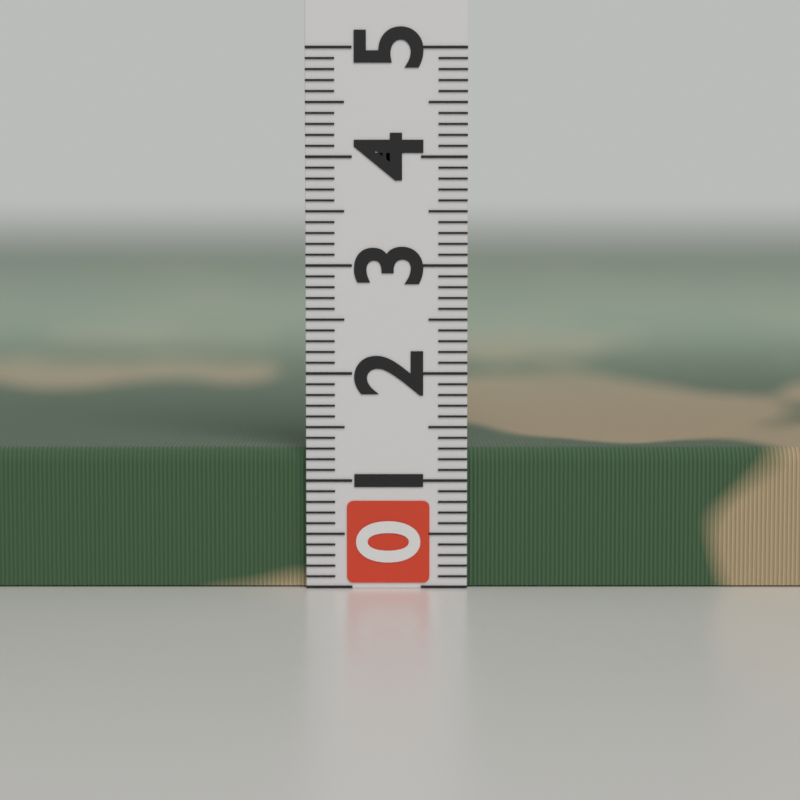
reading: 1.3 (no unit)
